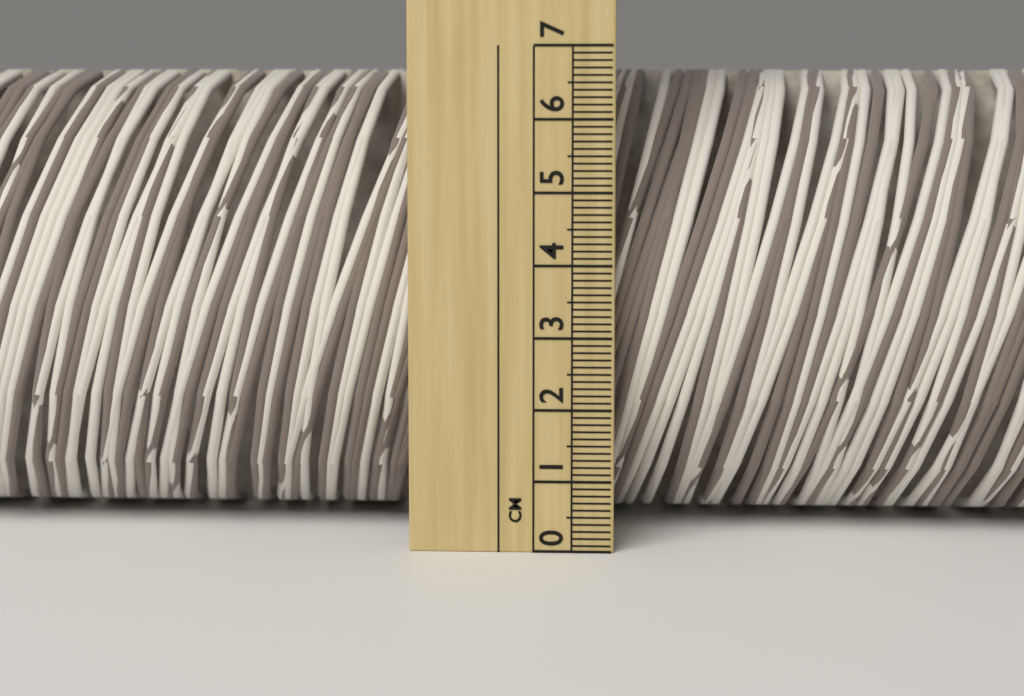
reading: 6.7 cm
